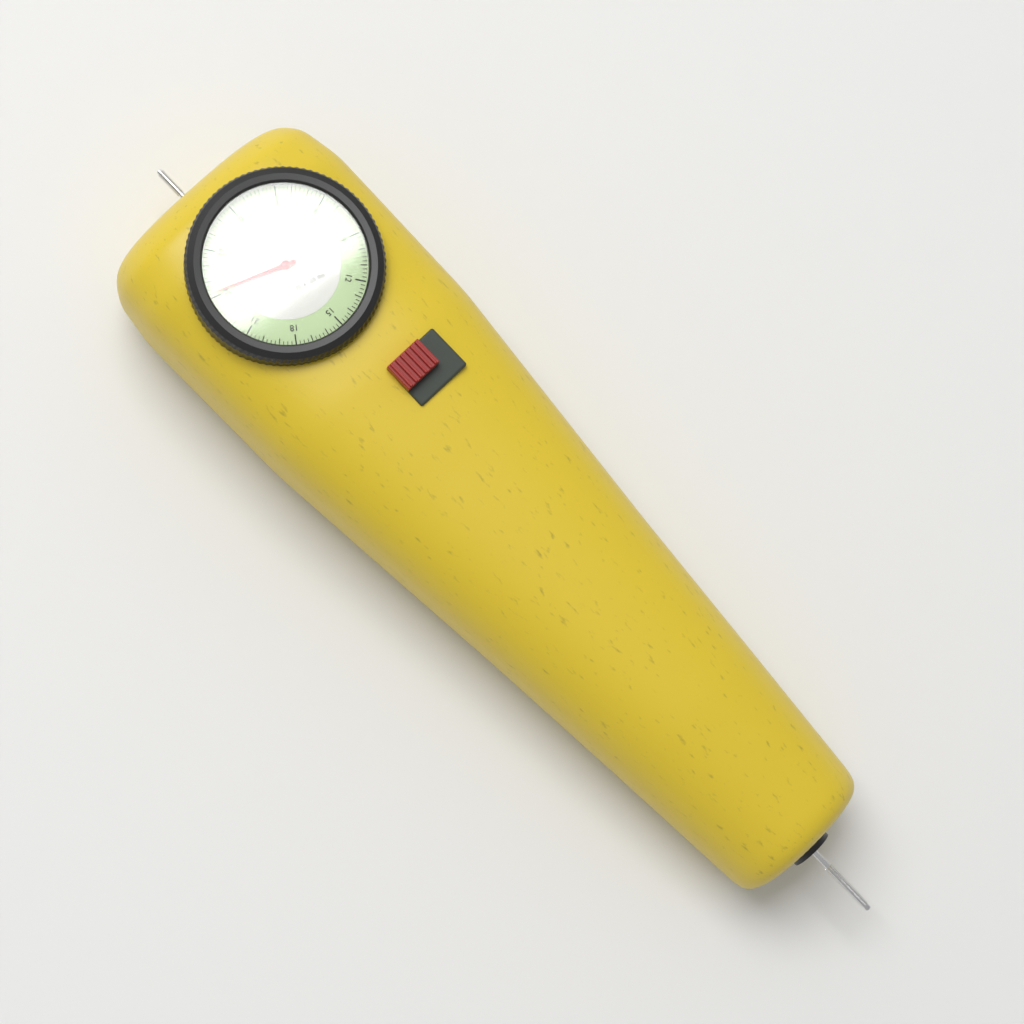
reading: 24.25 lbs
